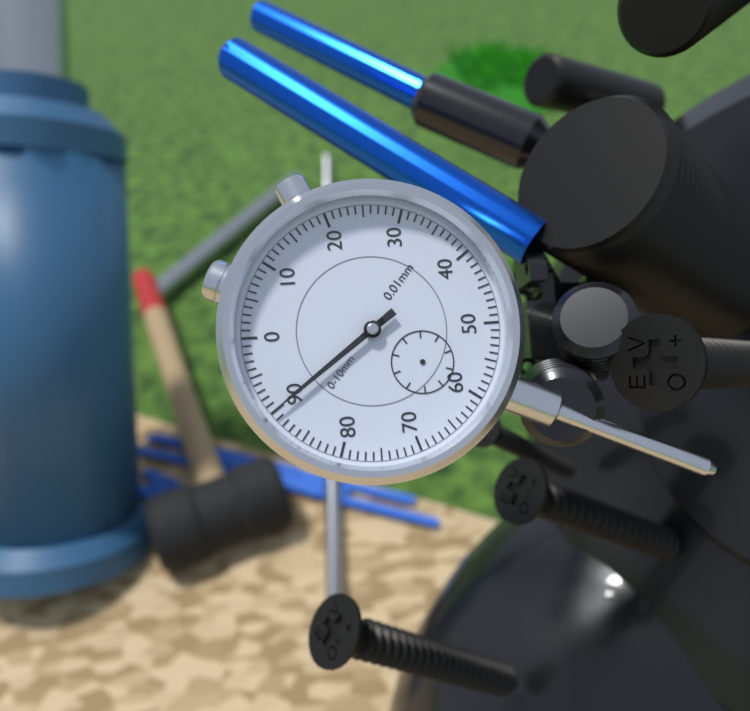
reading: 0.90 mm
